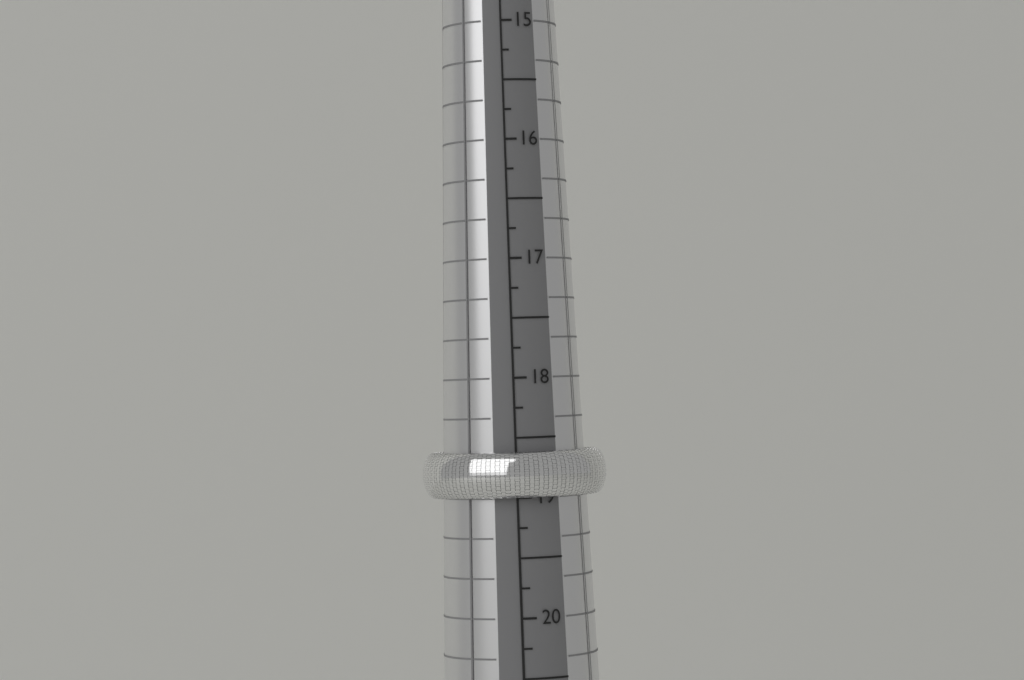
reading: 19.00 mm
